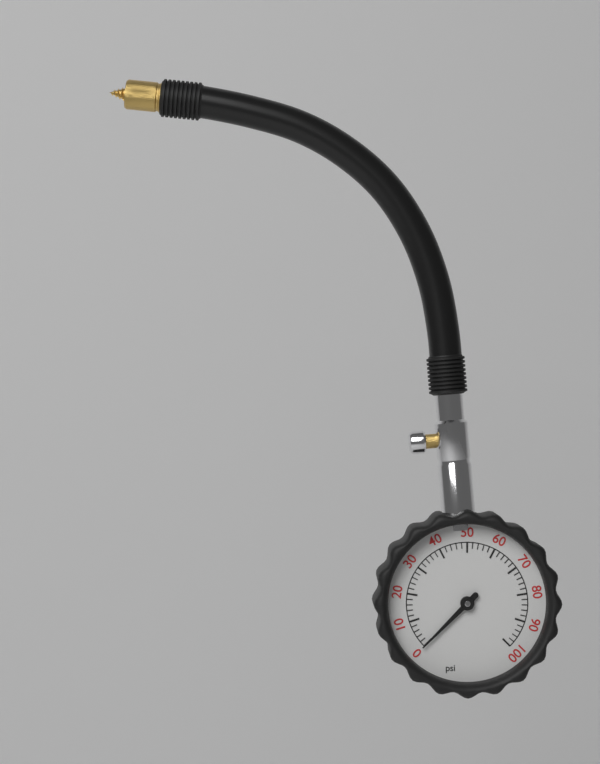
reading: 0 psi
